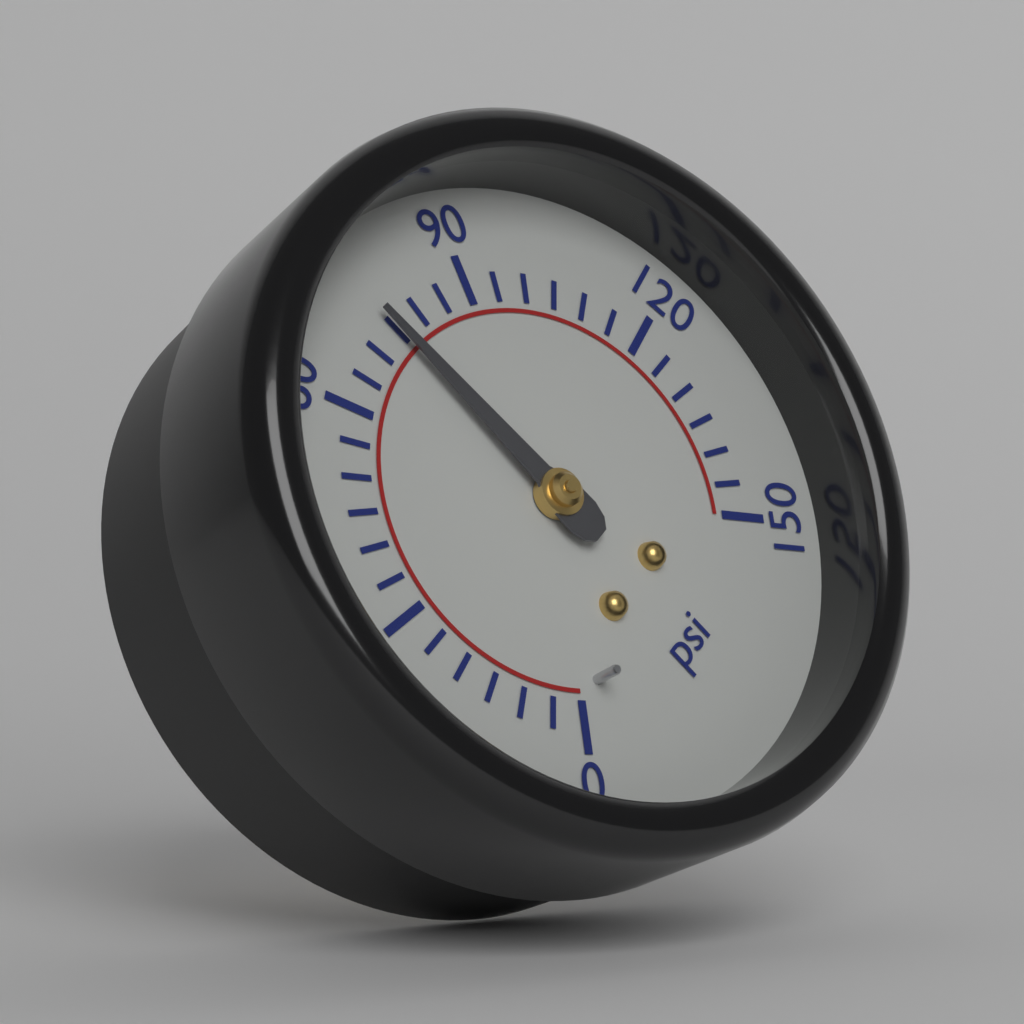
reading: 75 psi
